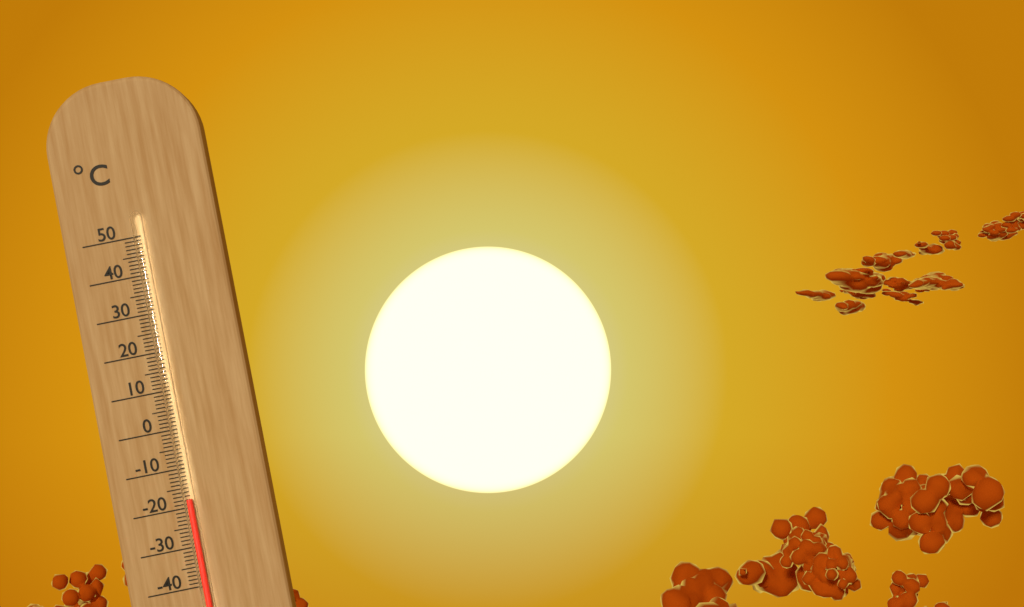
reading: -18 °C
